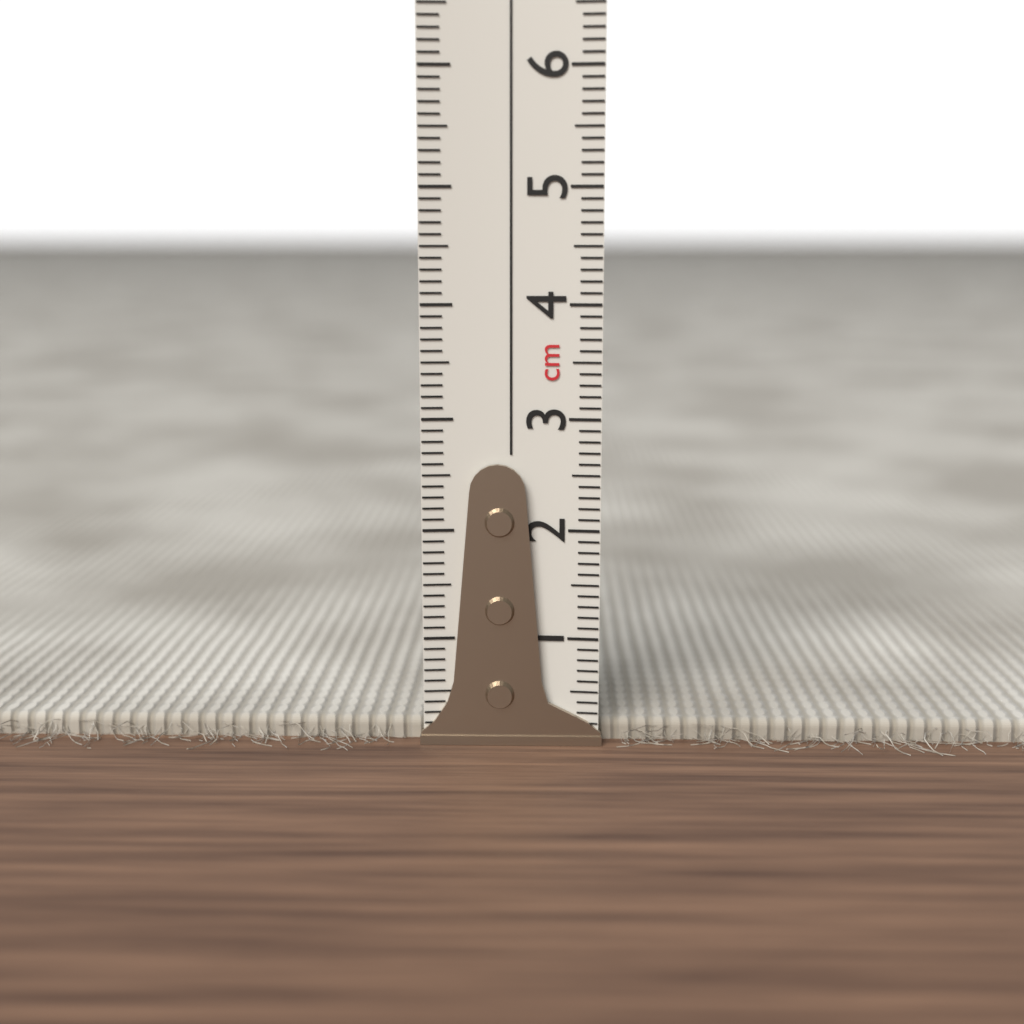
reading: 0.2 cm
